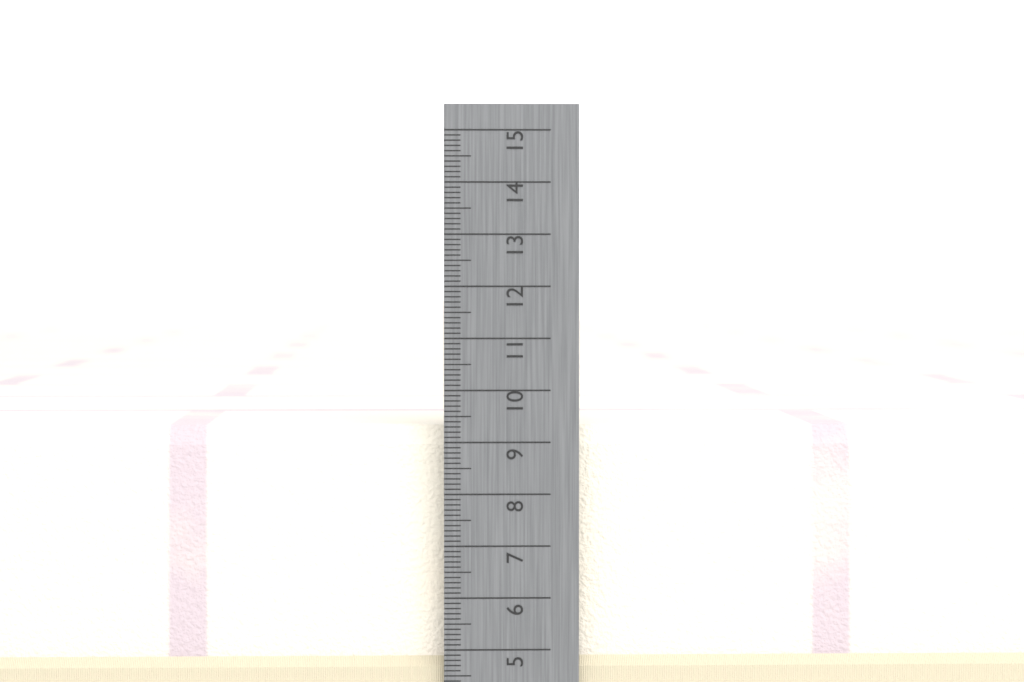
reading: 9.3 cm
